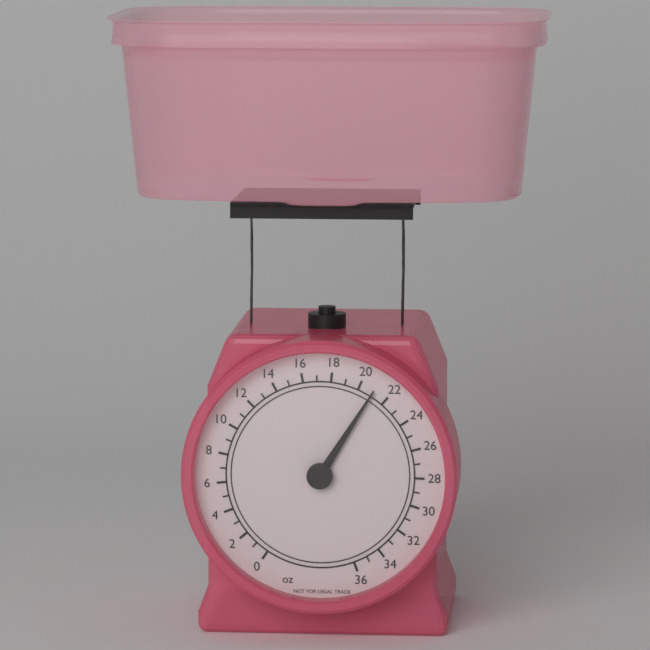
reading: 21 oz
